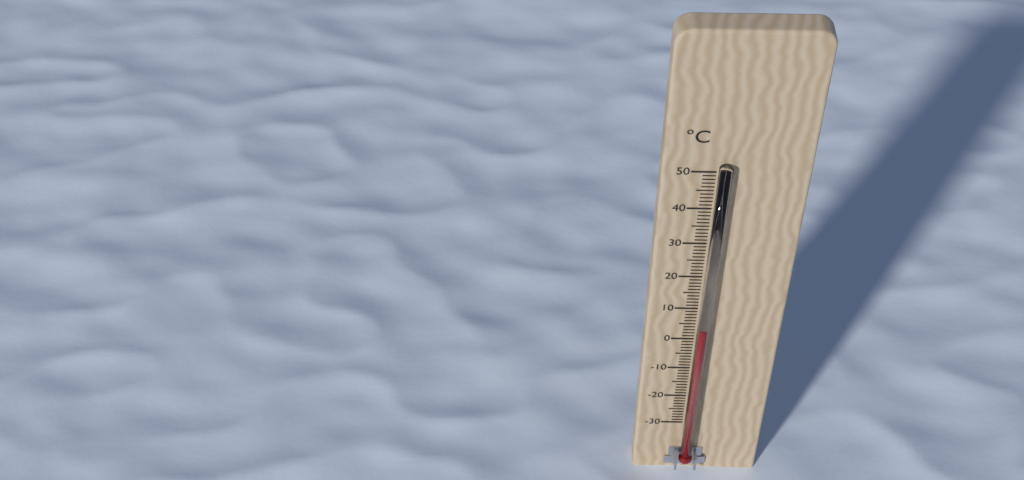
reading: 5 °C
